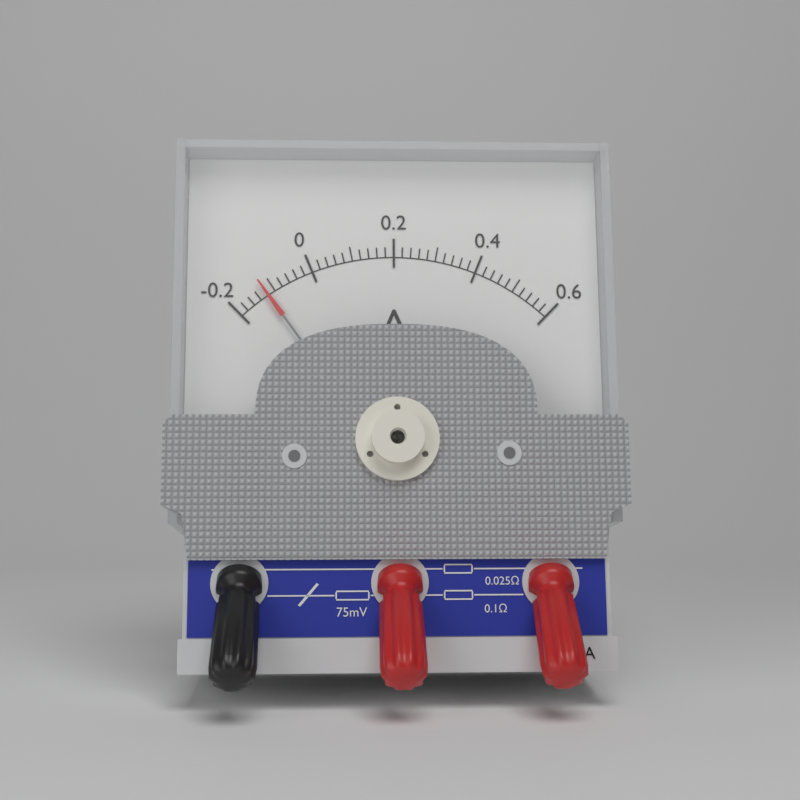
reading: -0.12 A
